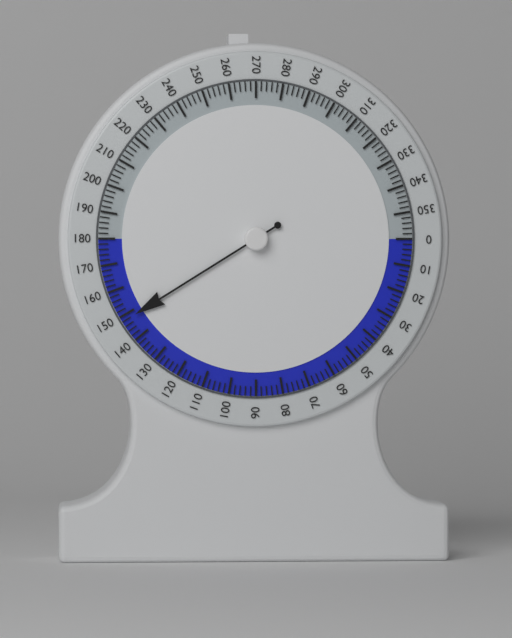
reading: 148 (no unit)
